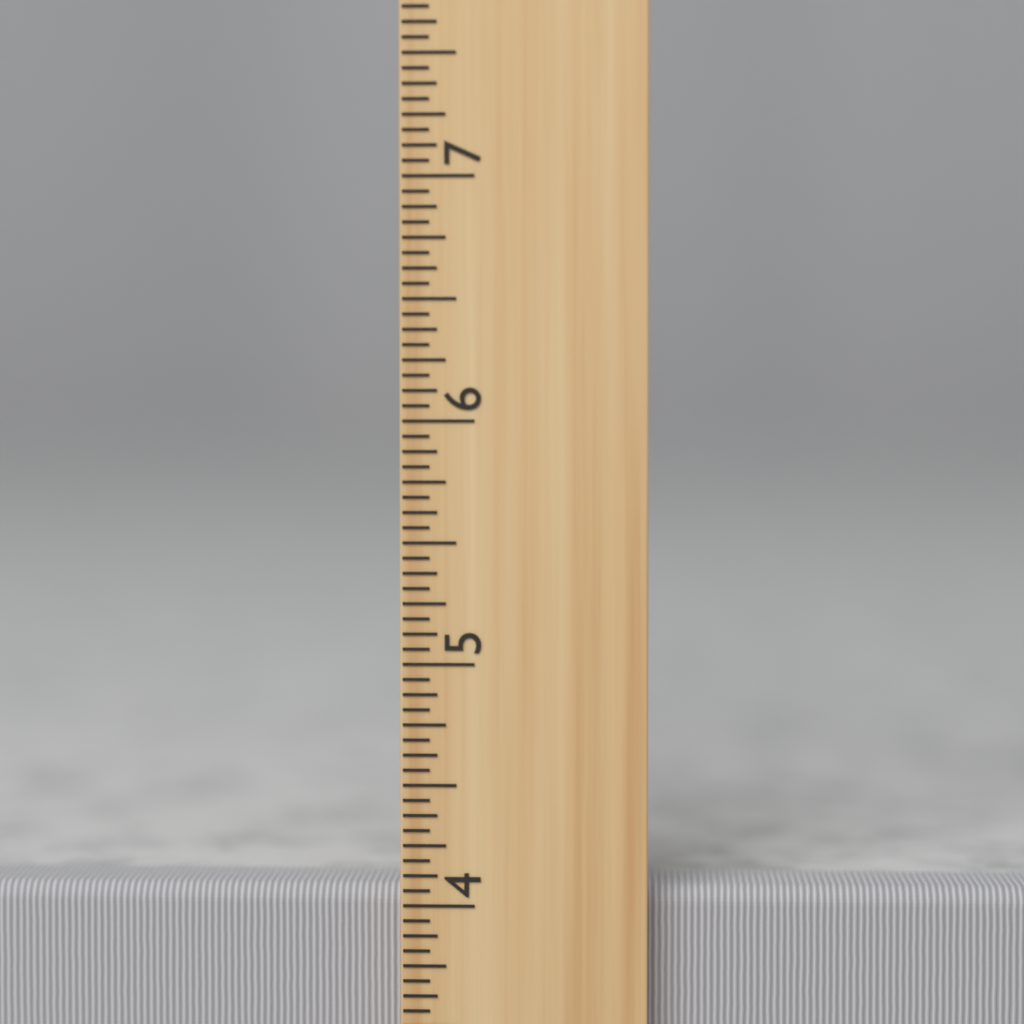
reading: 4.0625 inch
